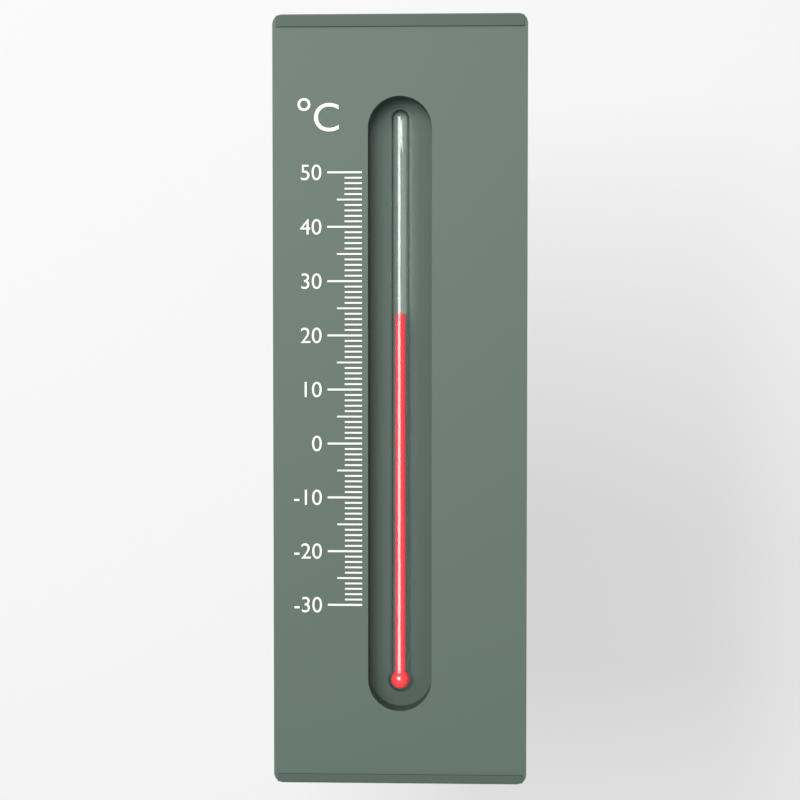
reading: 24 °C
